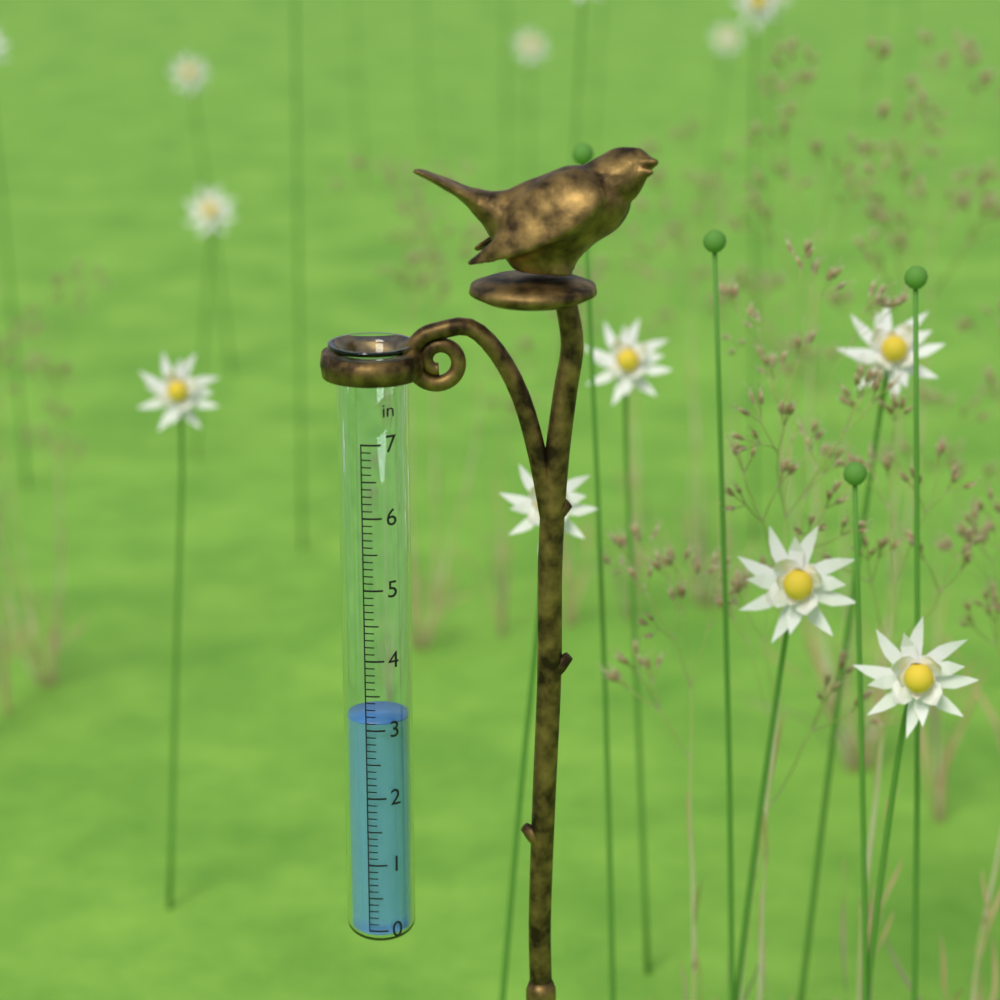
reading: 3.1 in
